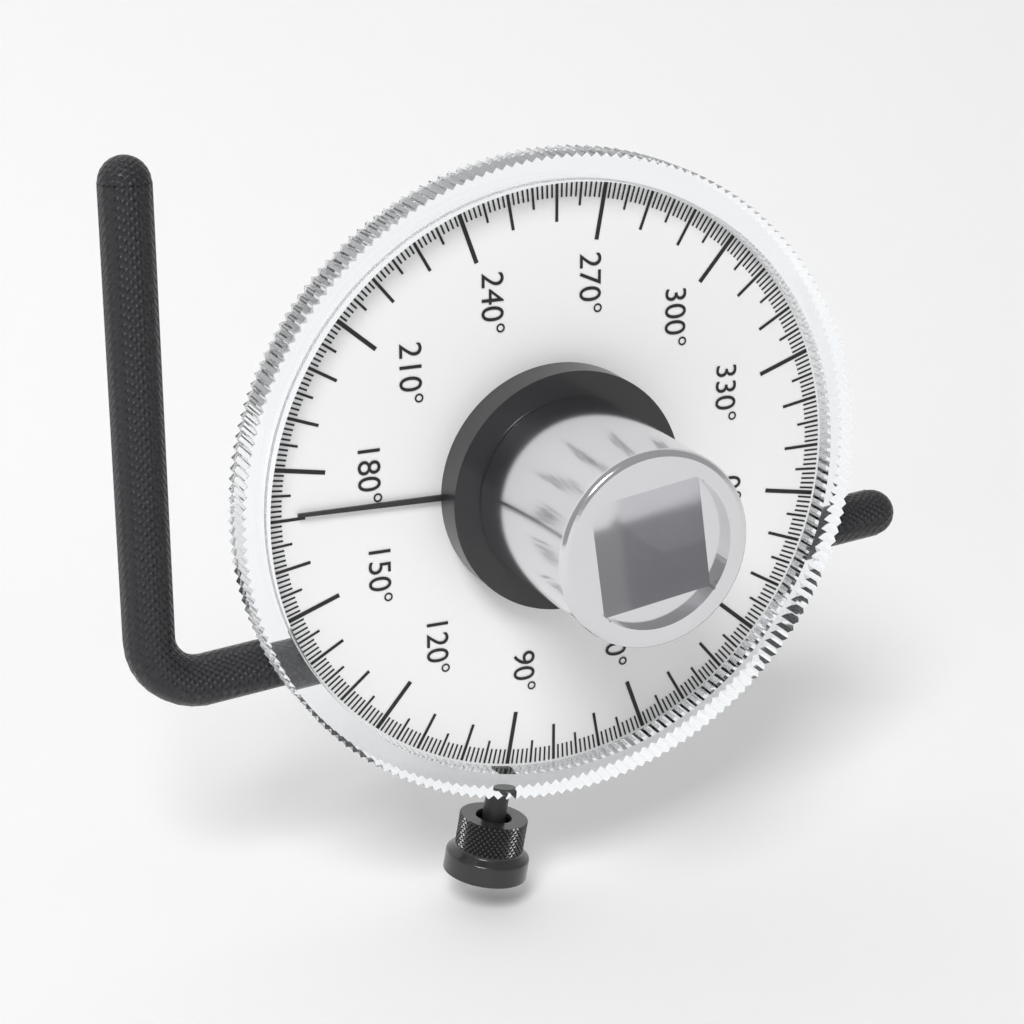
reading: 171 °
